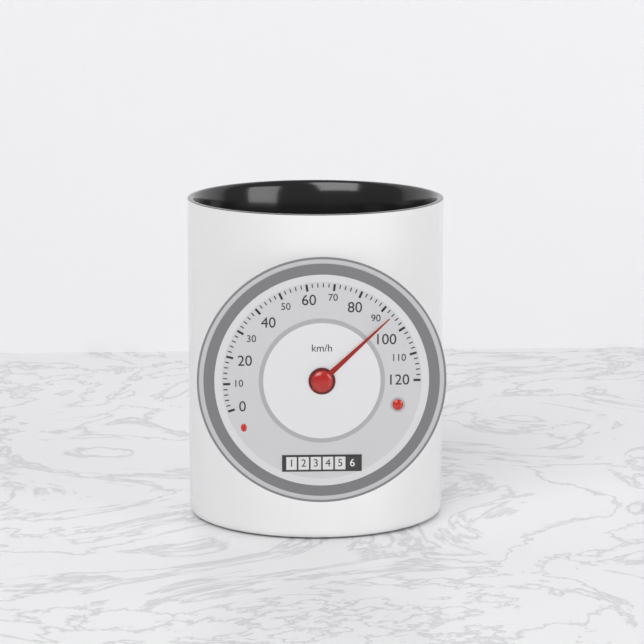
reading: 94 km/h
